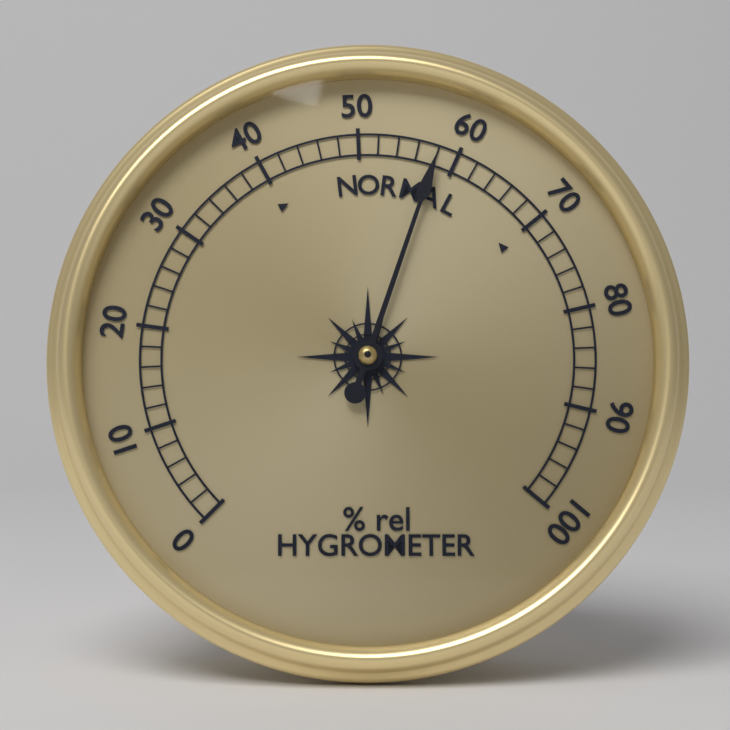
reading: 58 % rel
